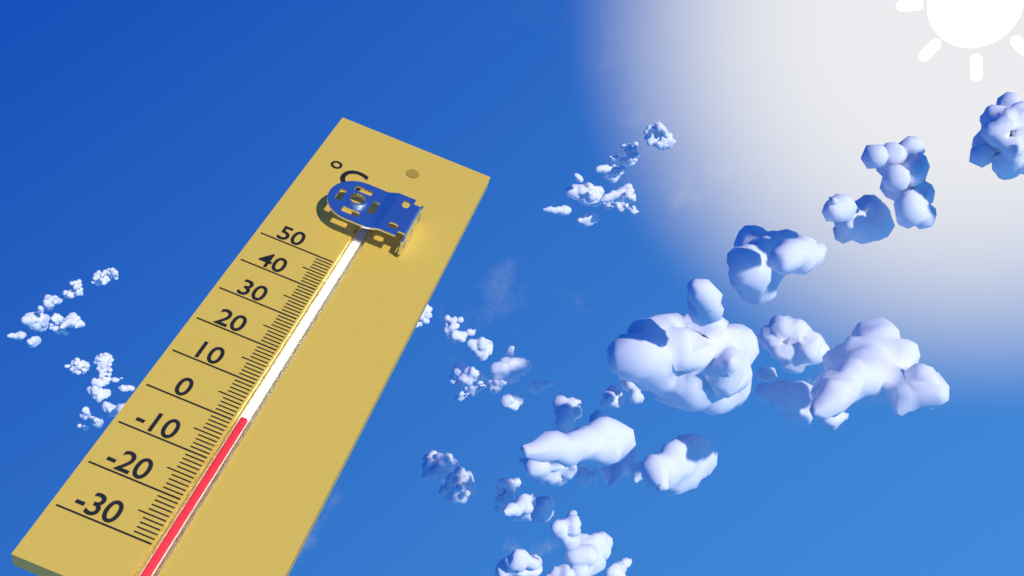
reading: 1 °C
